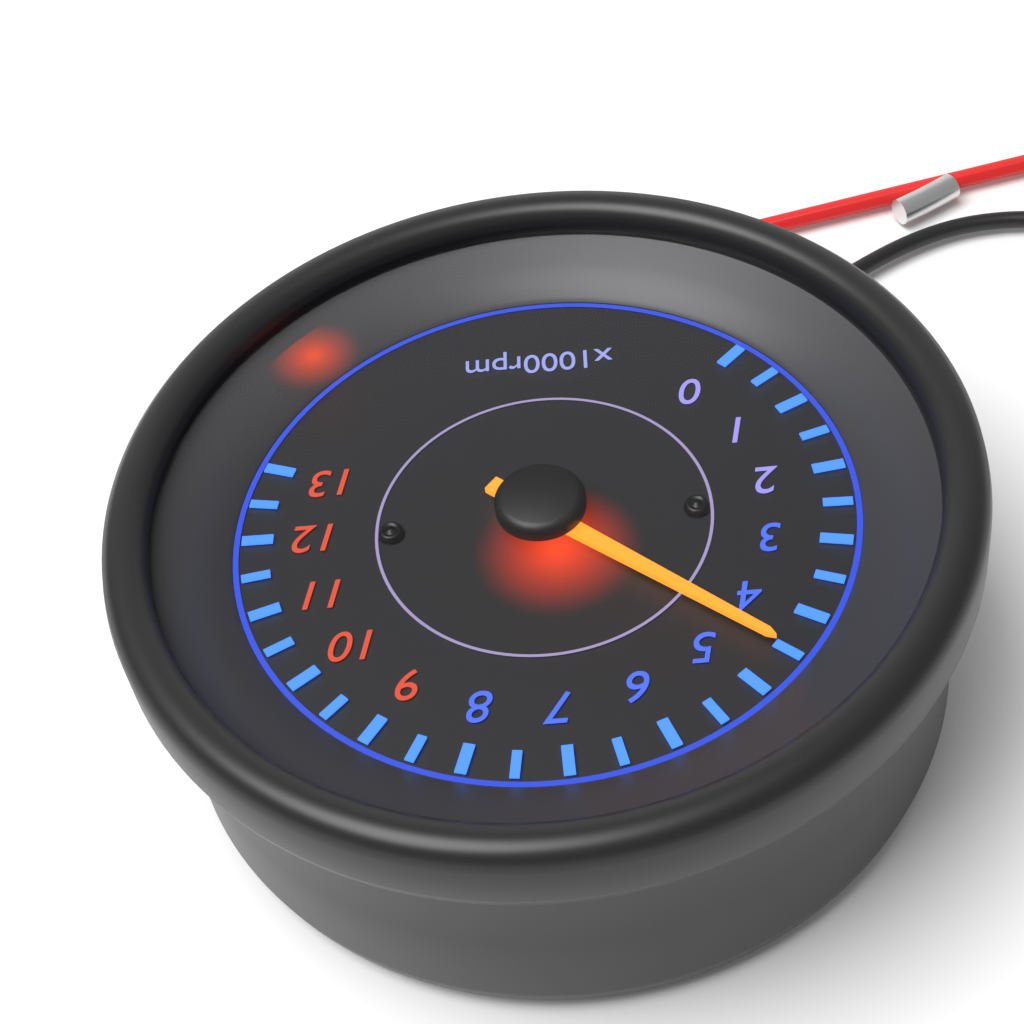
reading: 4500 rpm
